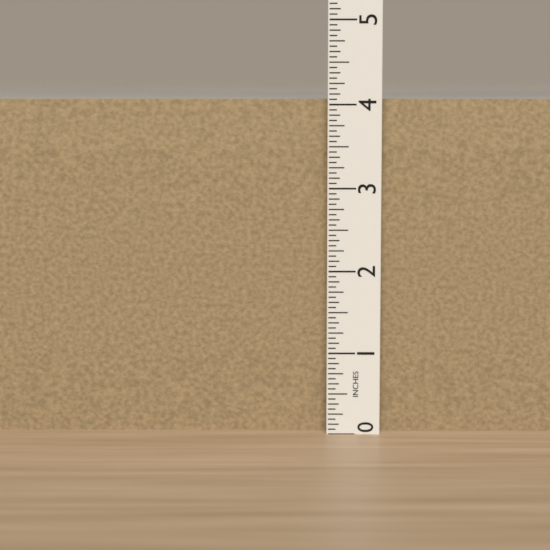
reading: 4.0625 in
